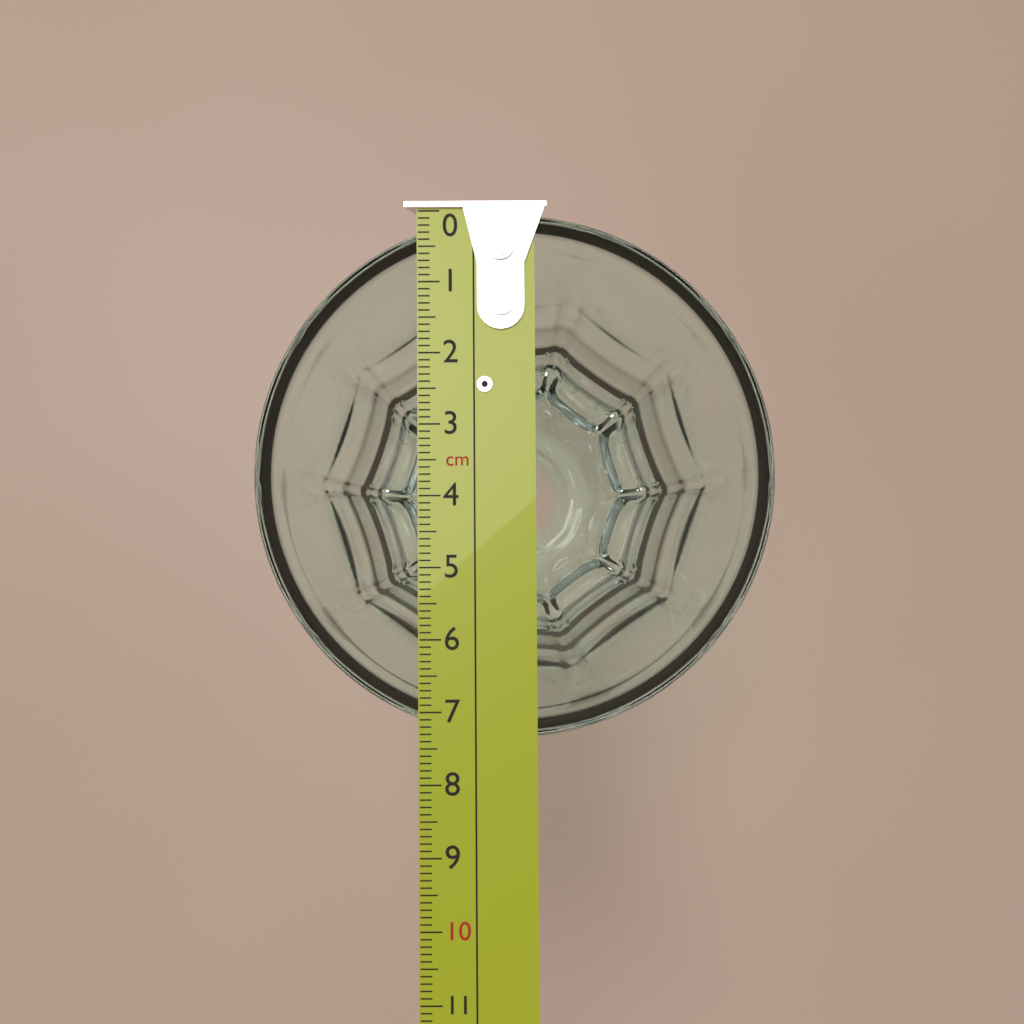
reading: 7.4 cm
